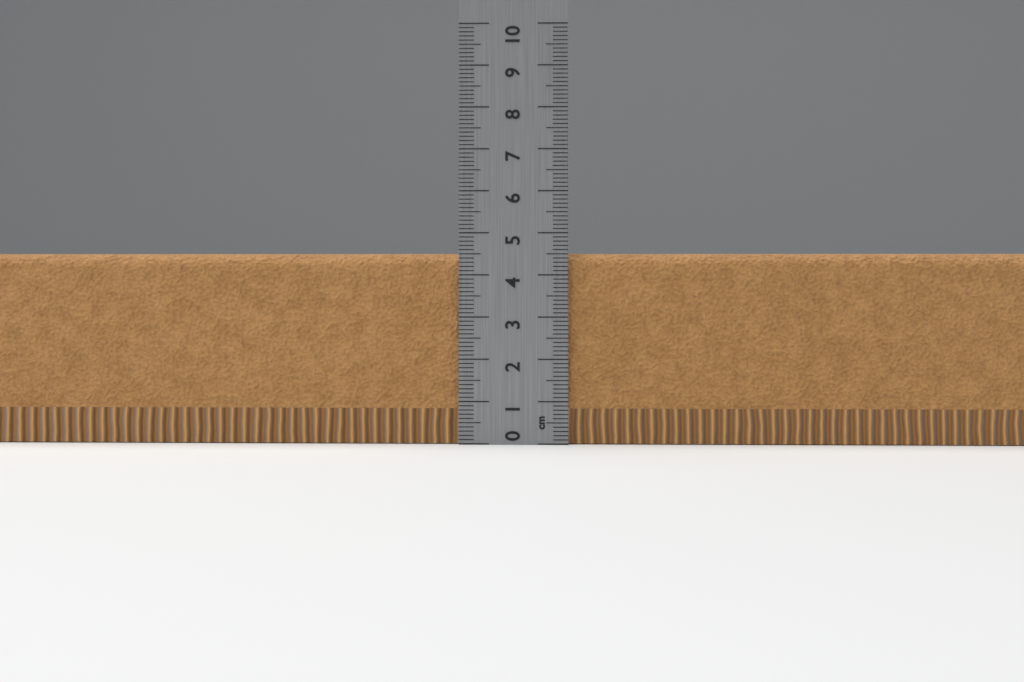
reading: 4.5 cm
